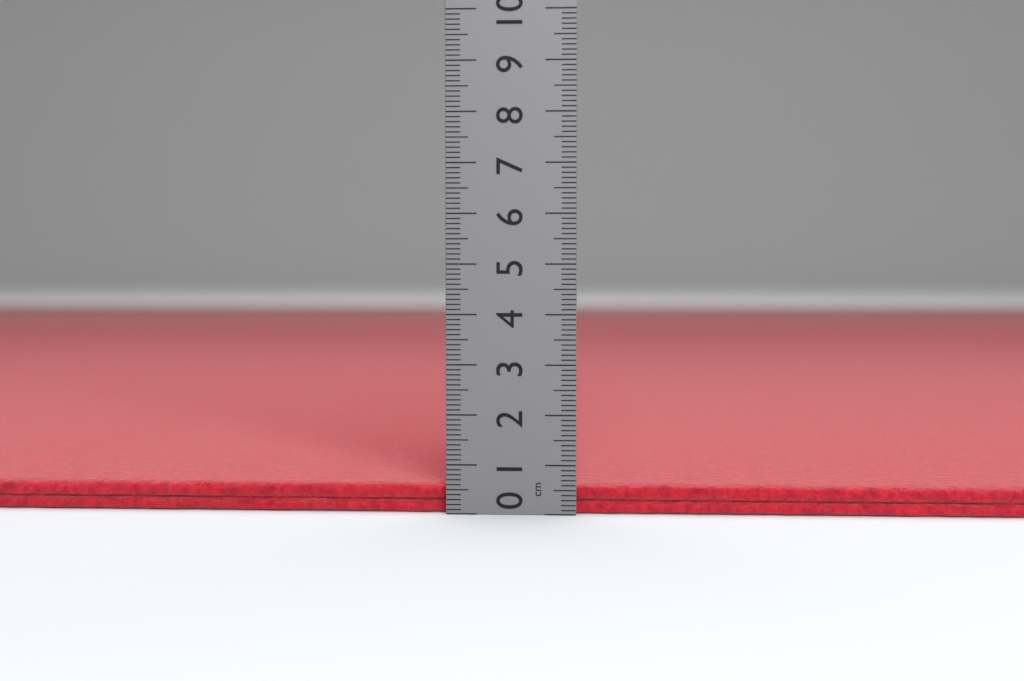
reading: 0.6 cm
